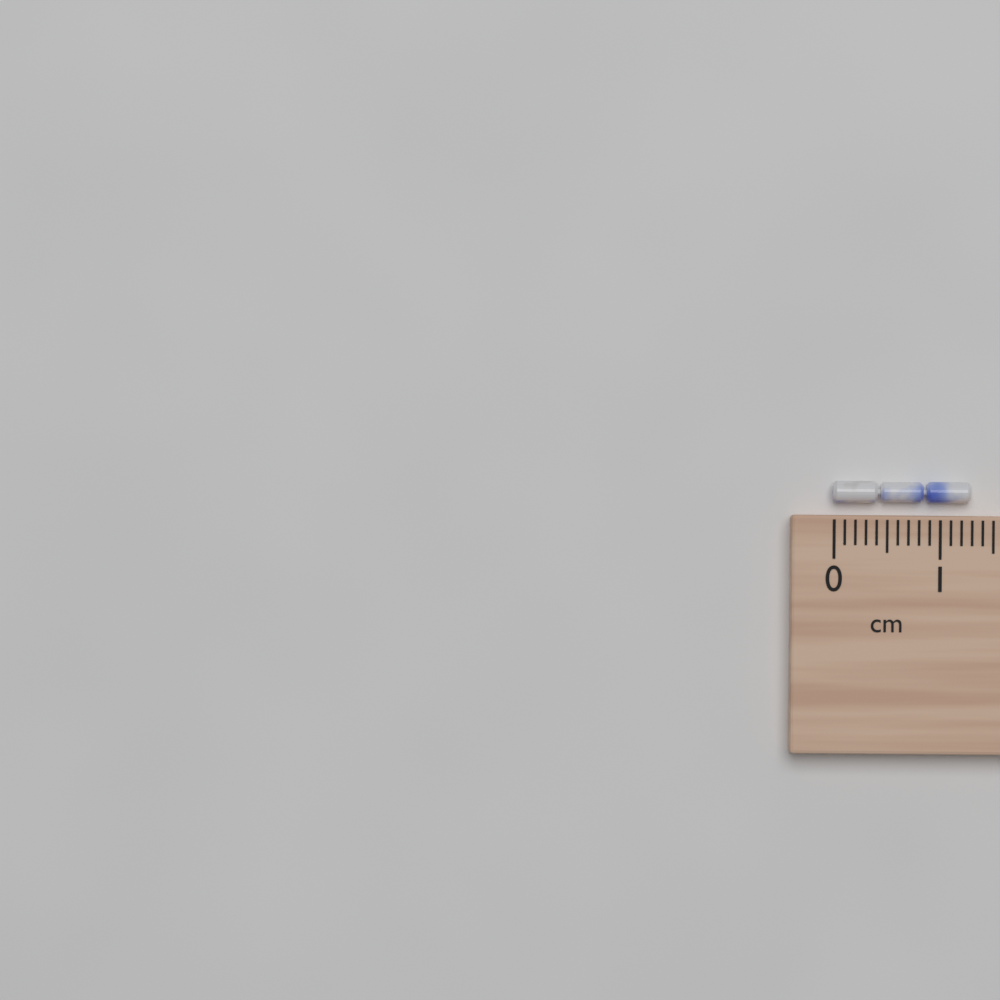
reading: 1.3 cm
